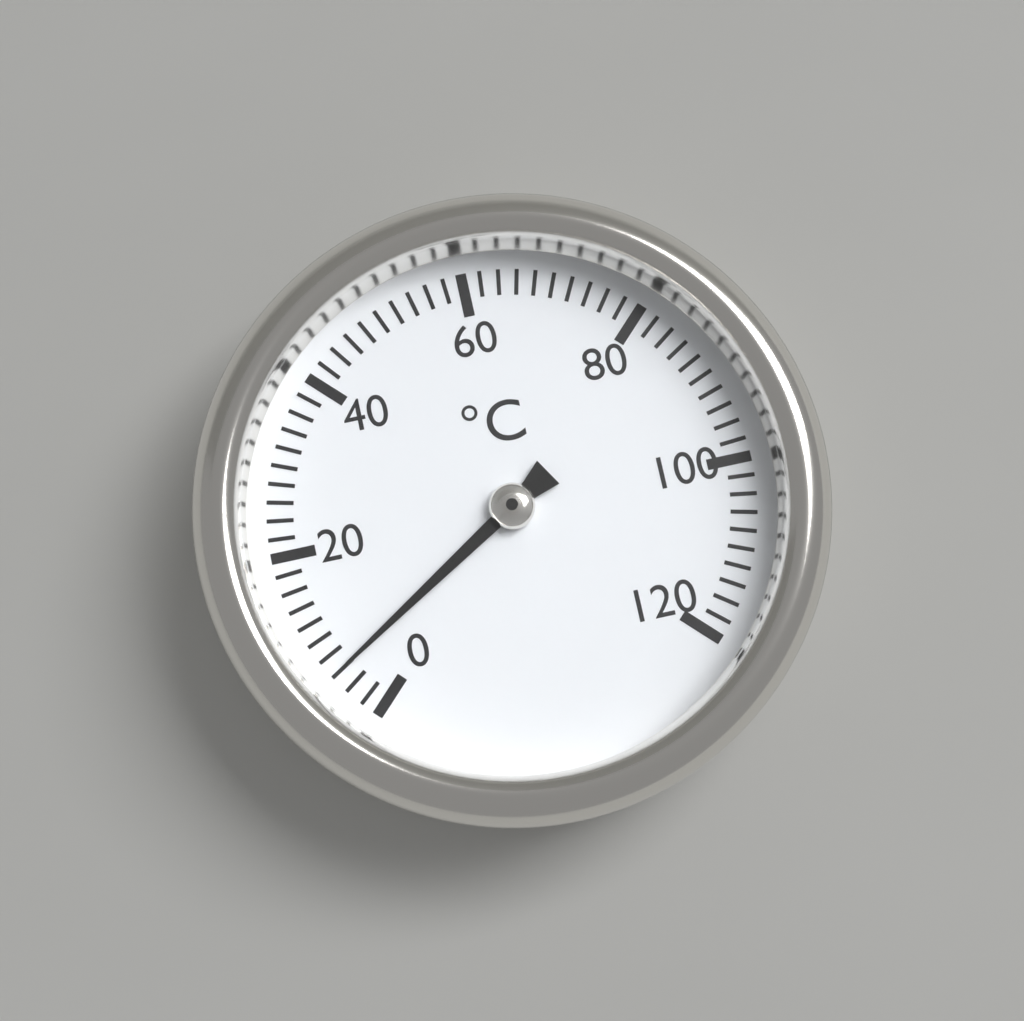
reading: 6 °C
